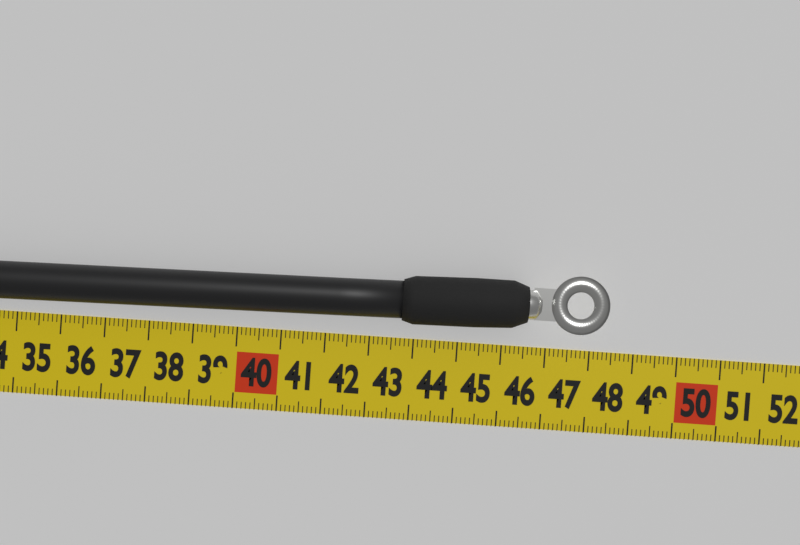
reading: 48.3 cm
